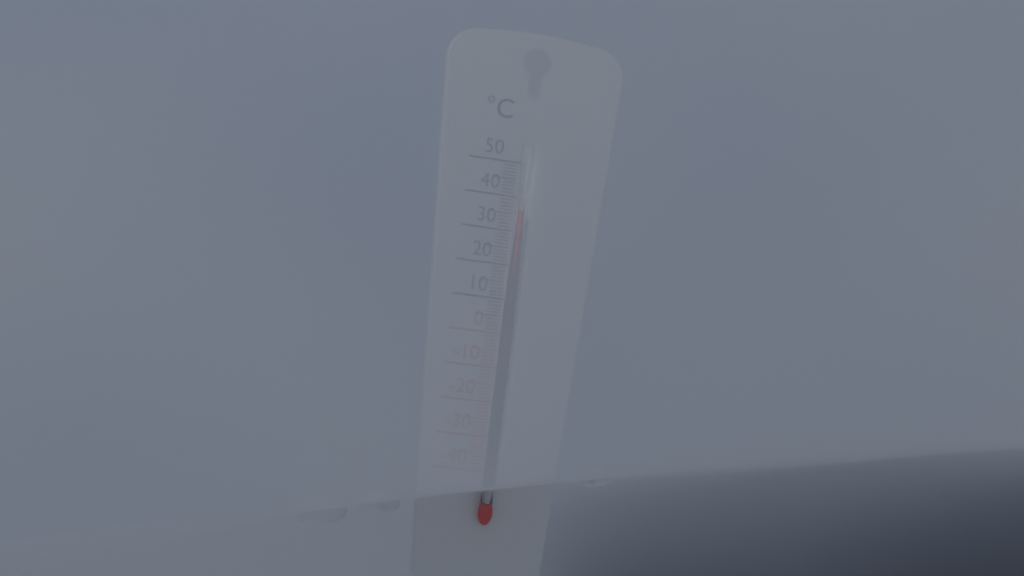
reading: 36 °C
